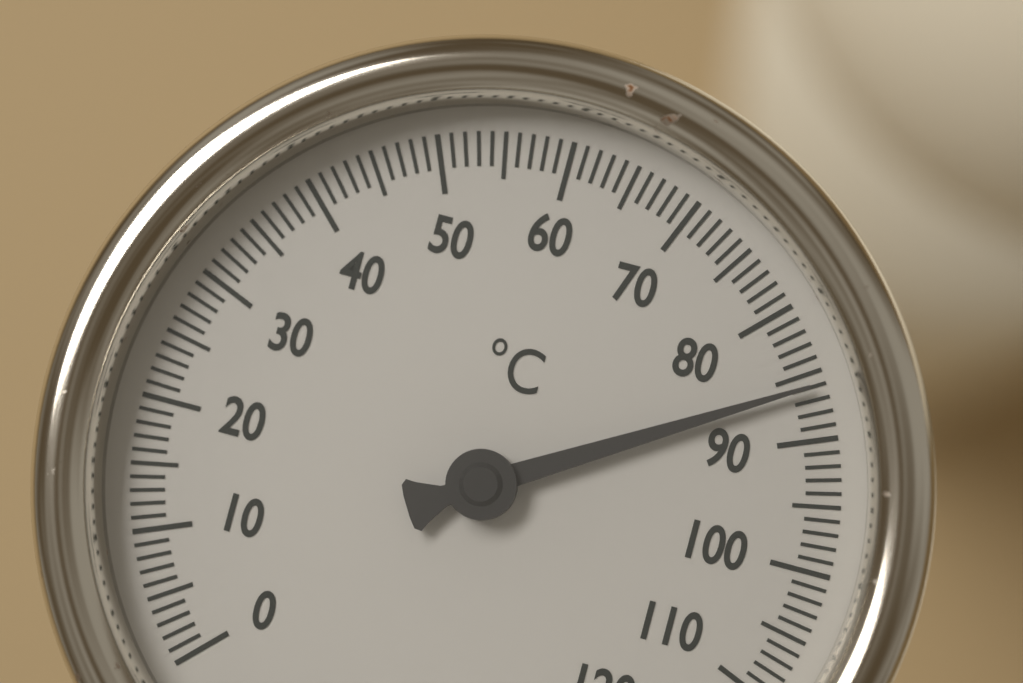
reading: 86 °C
